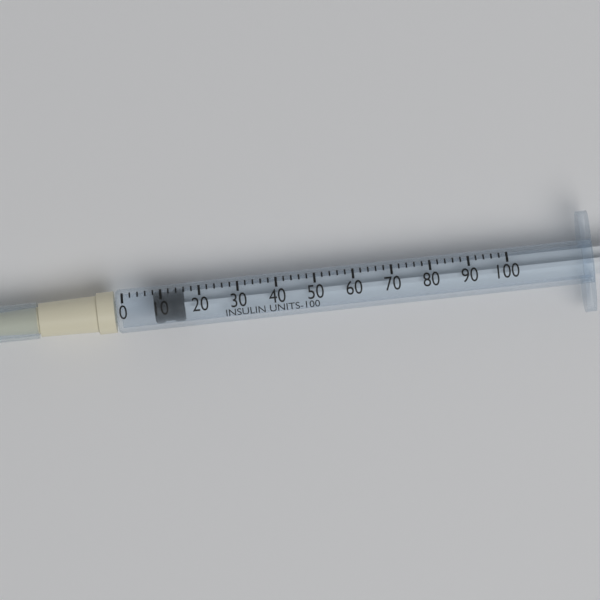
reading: 8 units
